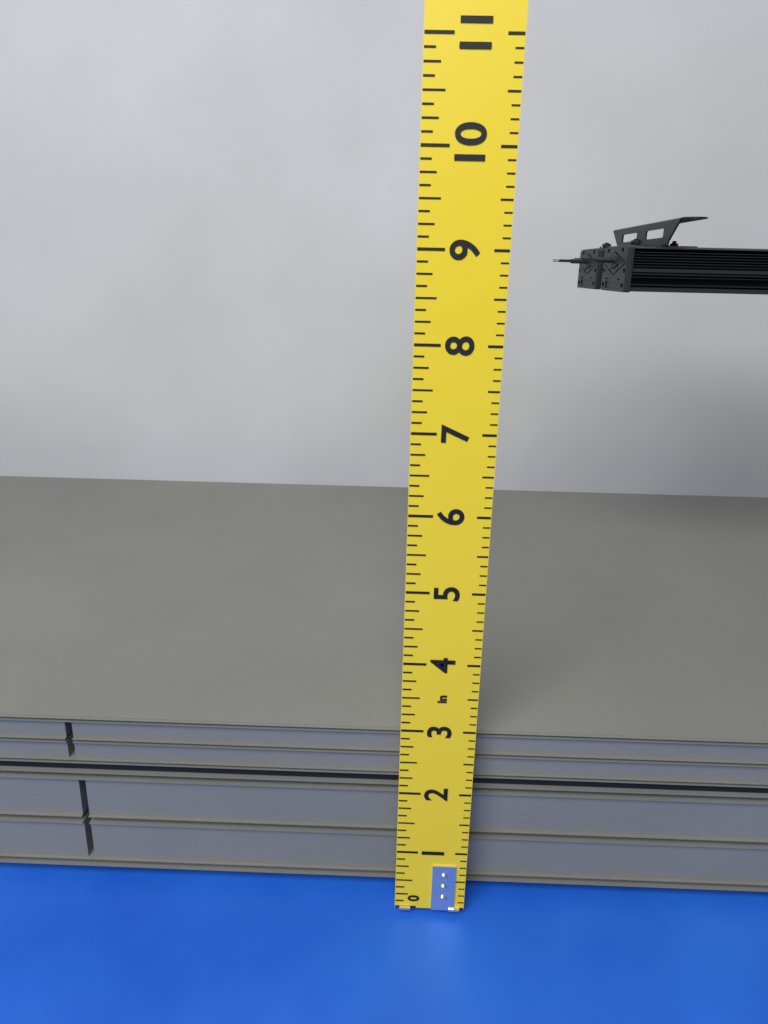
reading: 2.750 in
